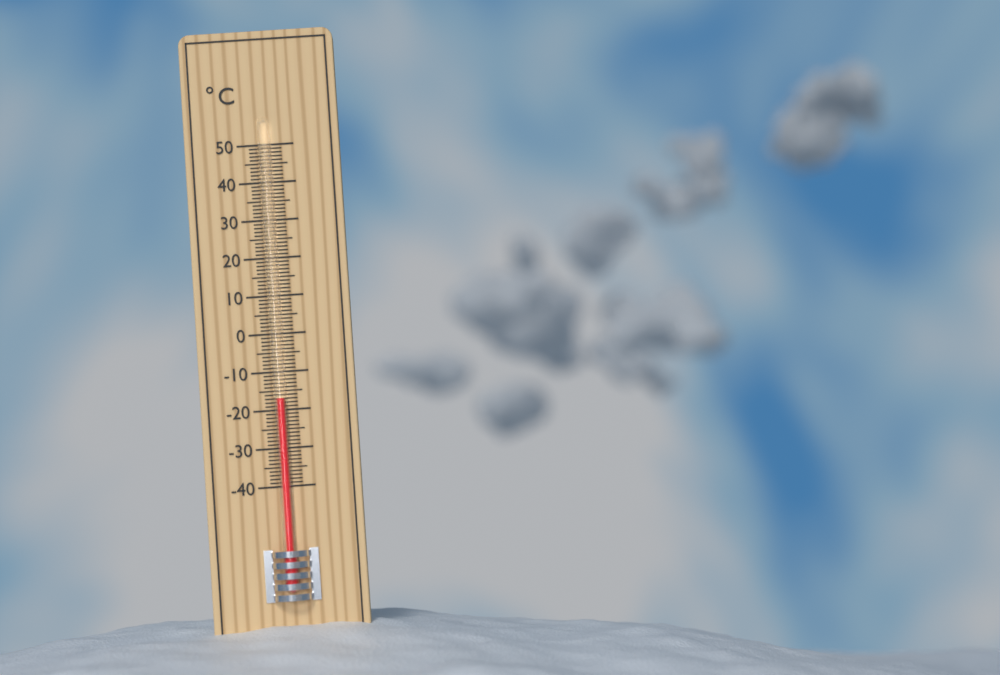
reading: -17 °C
